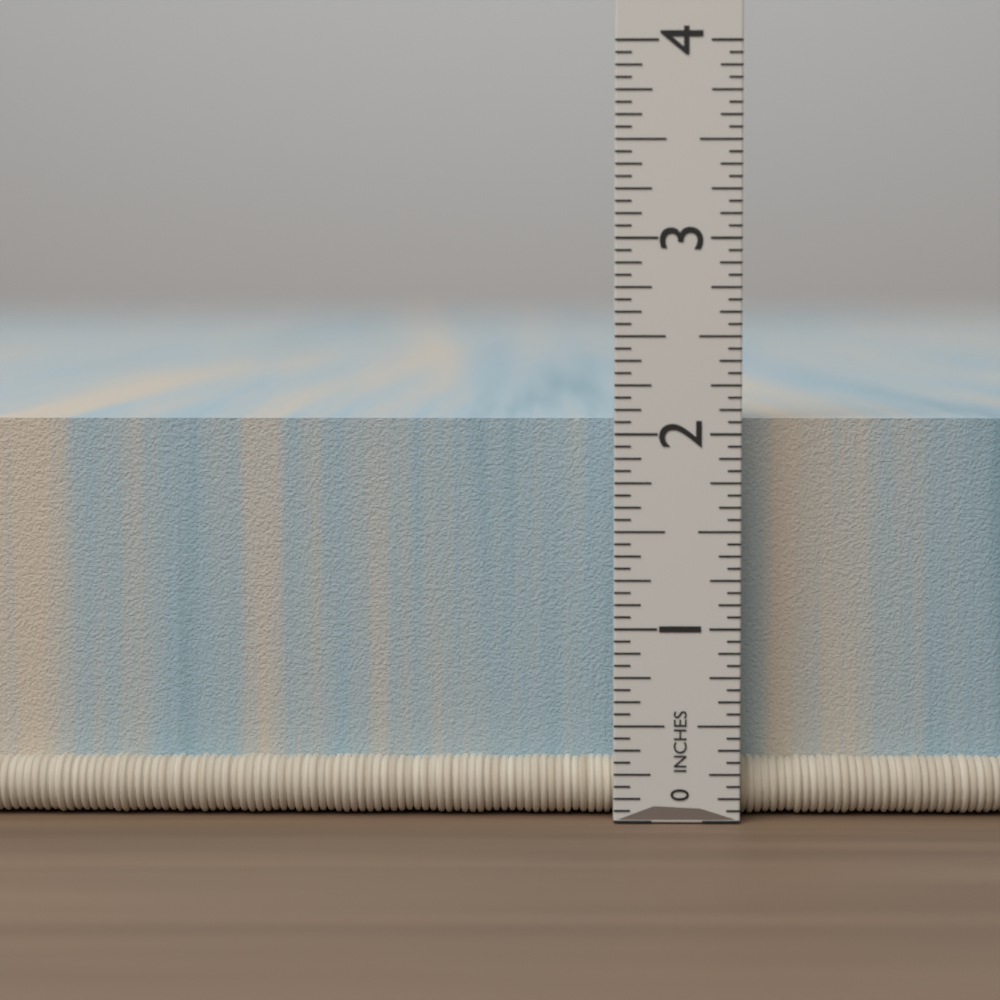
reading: 2.0625 in
